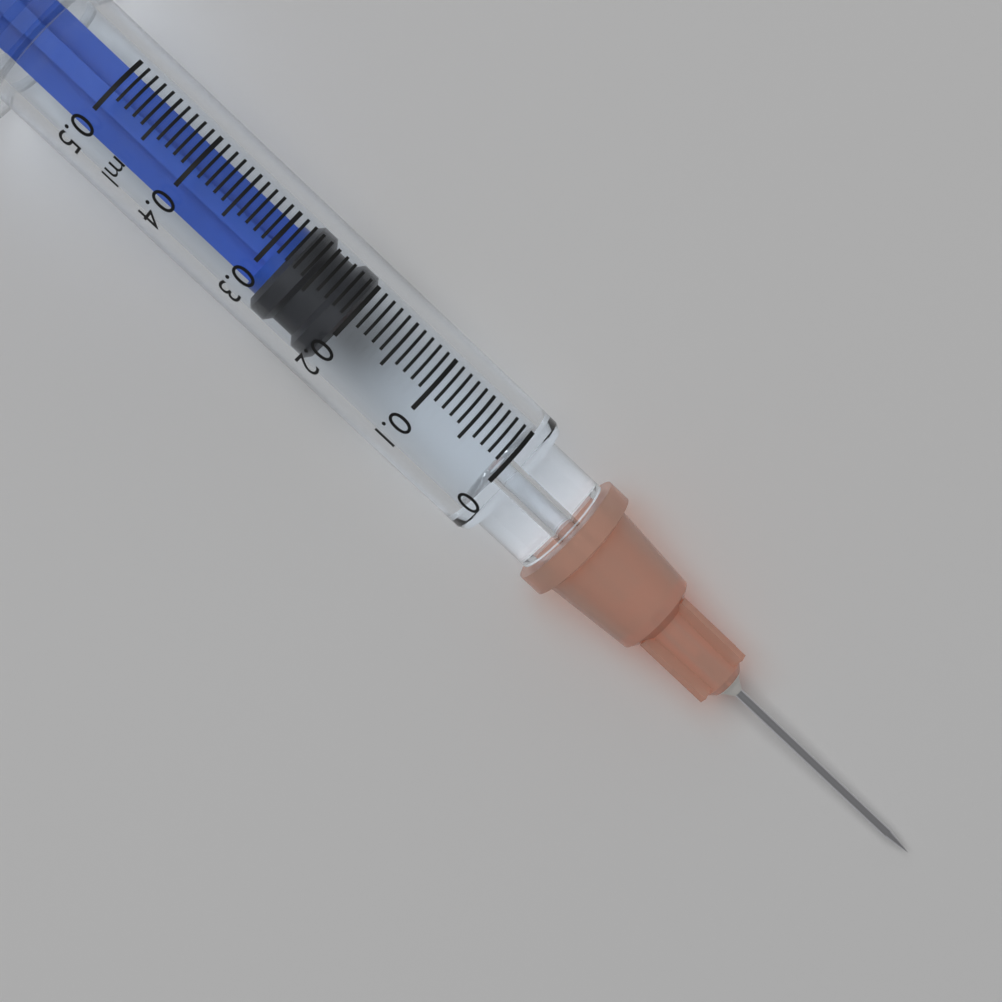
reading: 0.20 ml
